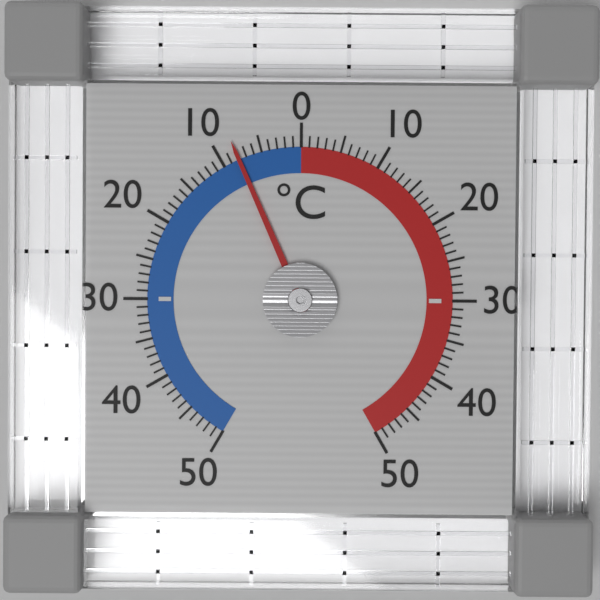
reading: -8 °C
